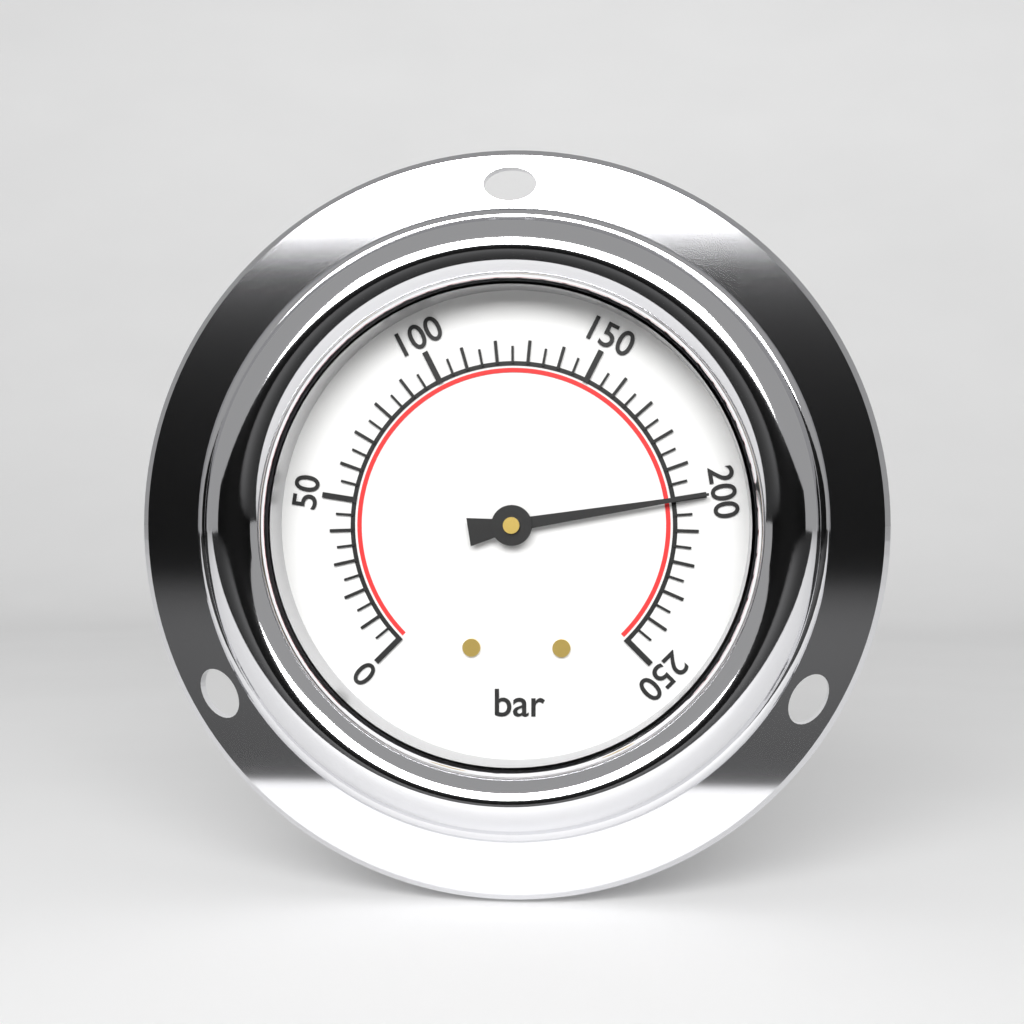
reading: 200 bar
